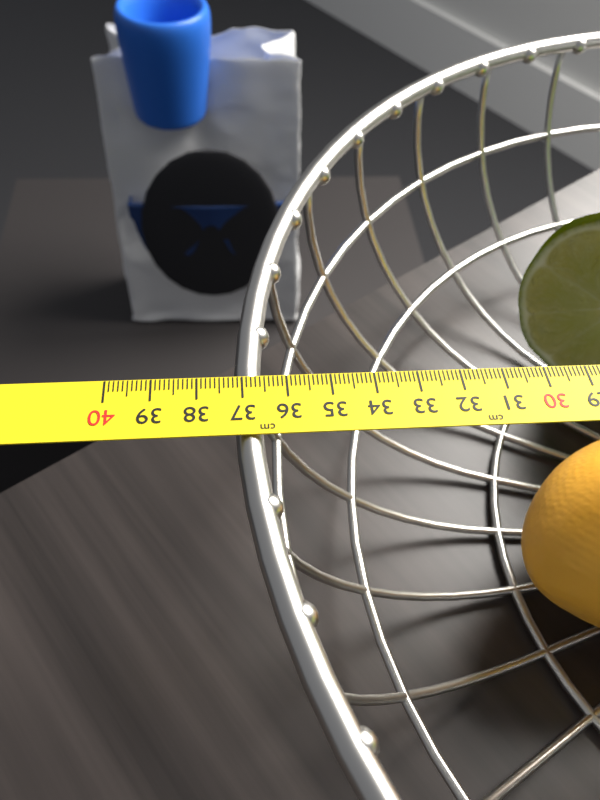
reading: 37.2 cm
